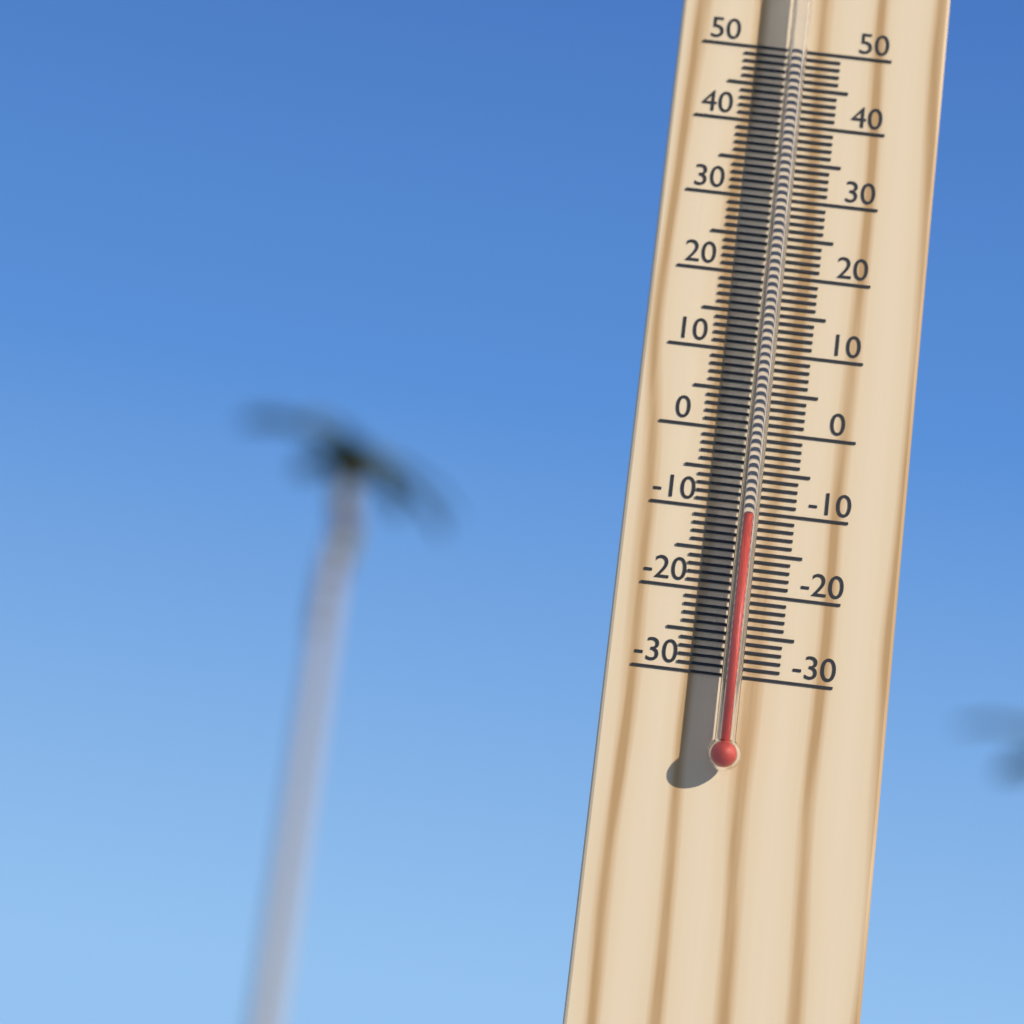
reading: -11 °C
